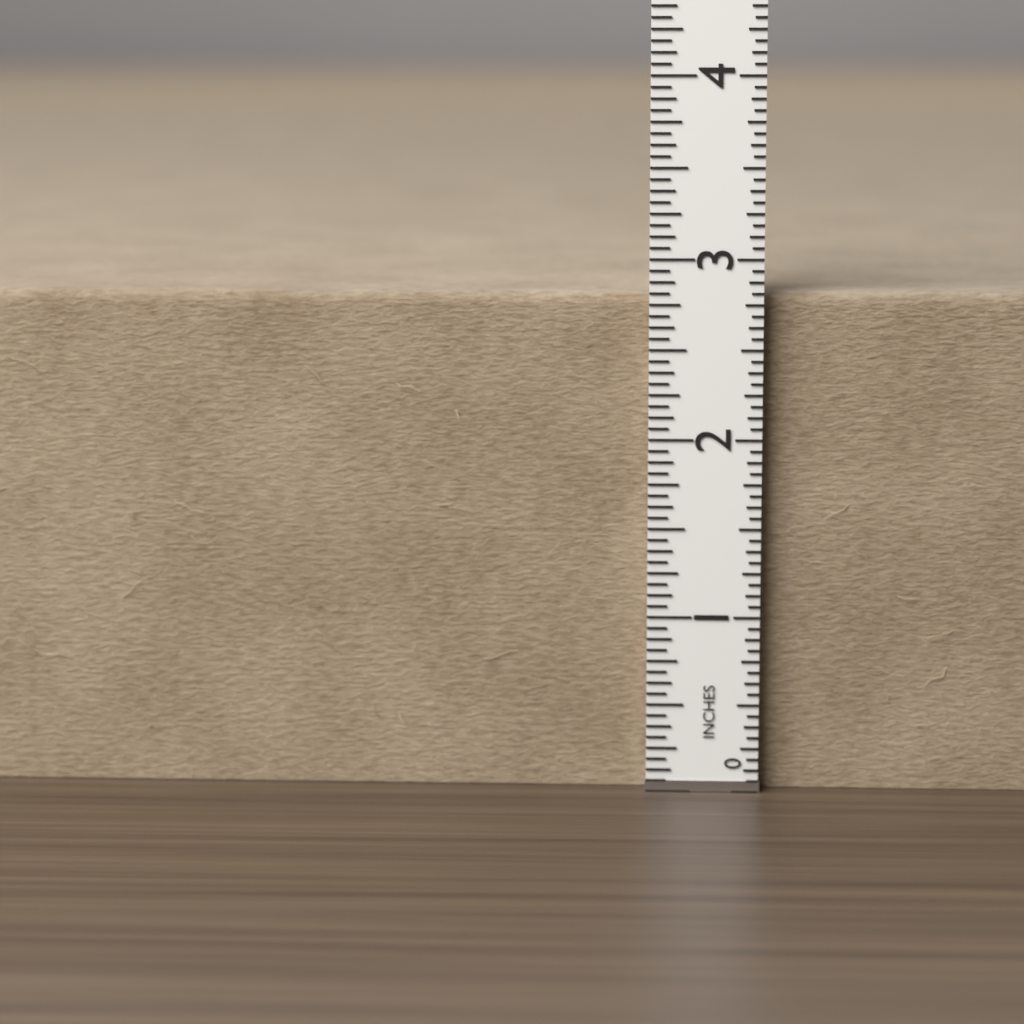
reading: 2.8125 in
